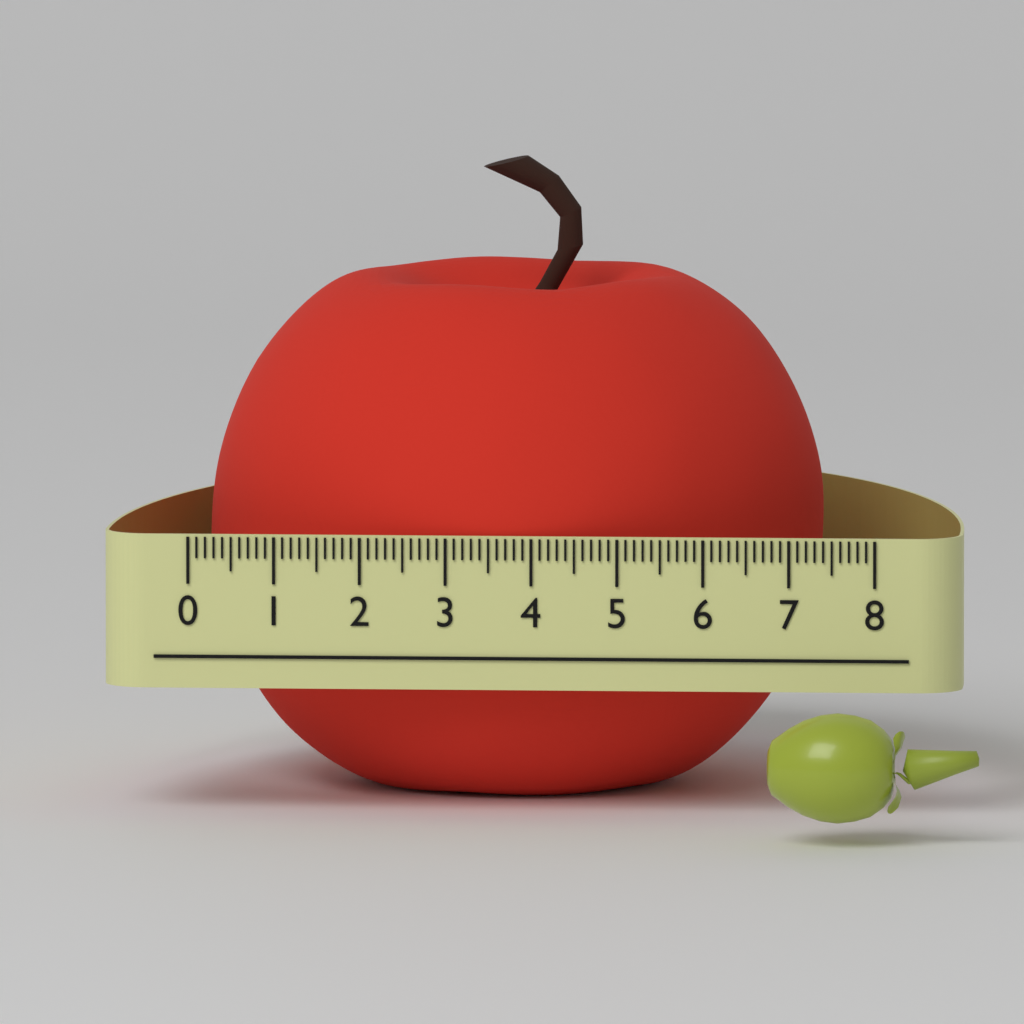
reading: 7.2 (no unit)
